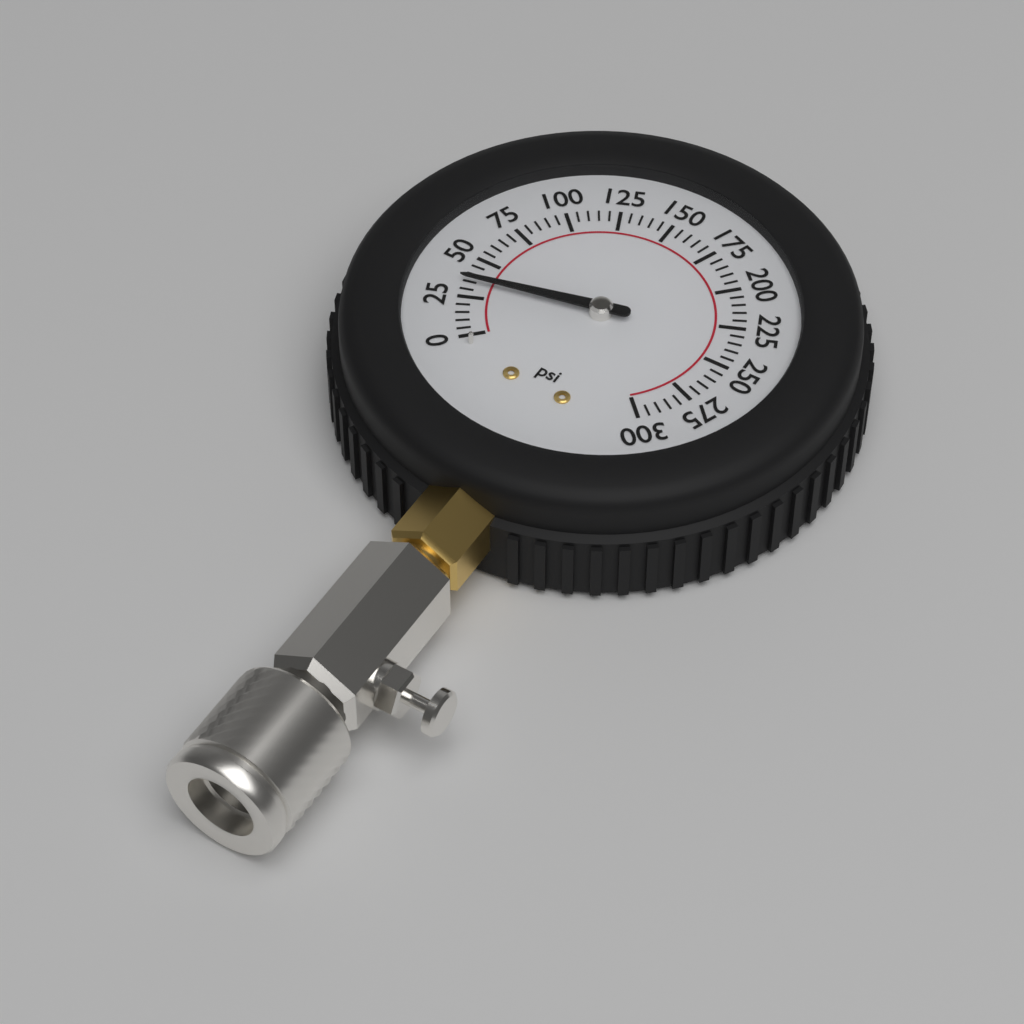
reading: 35 psi
